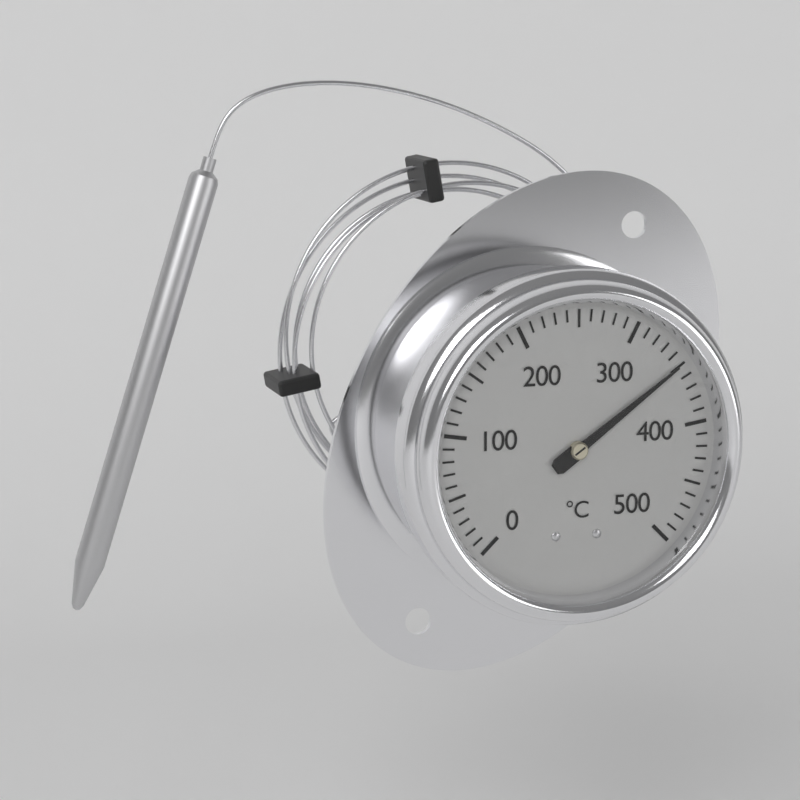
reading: 350 °C
